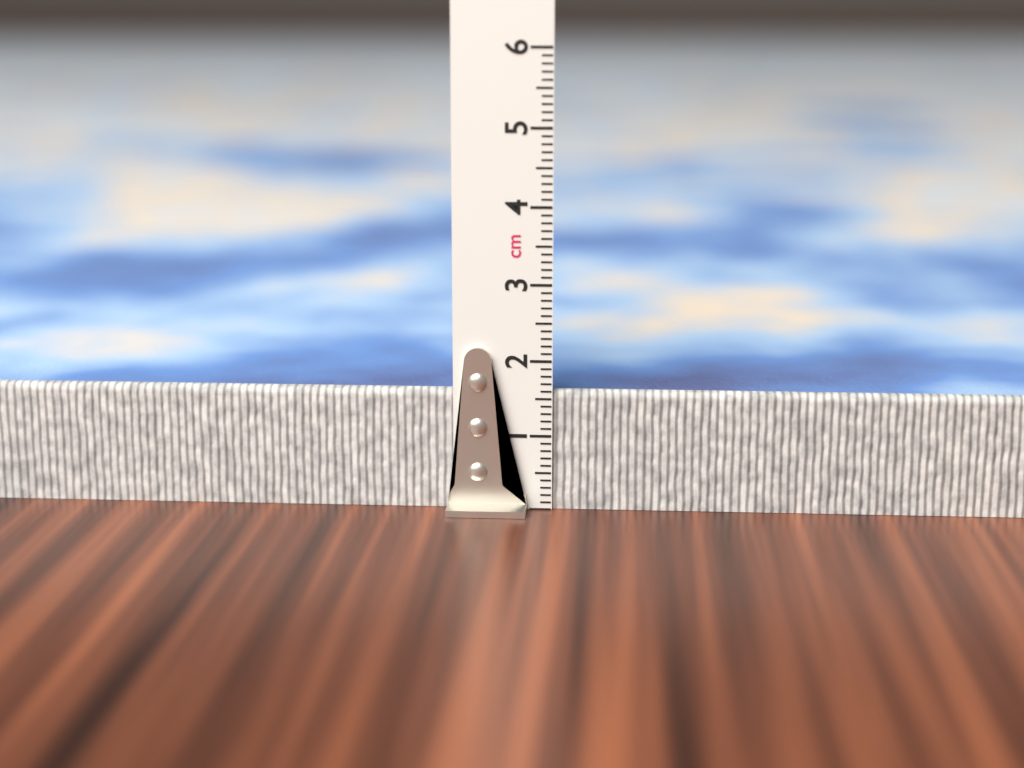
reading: 1.6 cm
